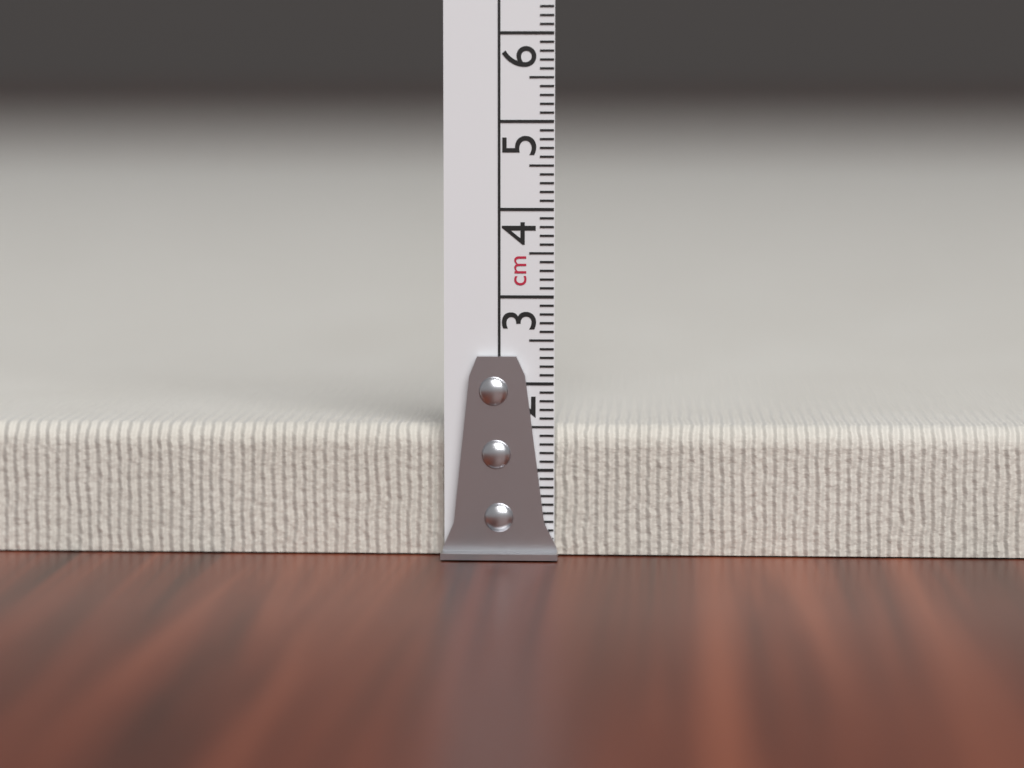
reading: 1.5 cm
